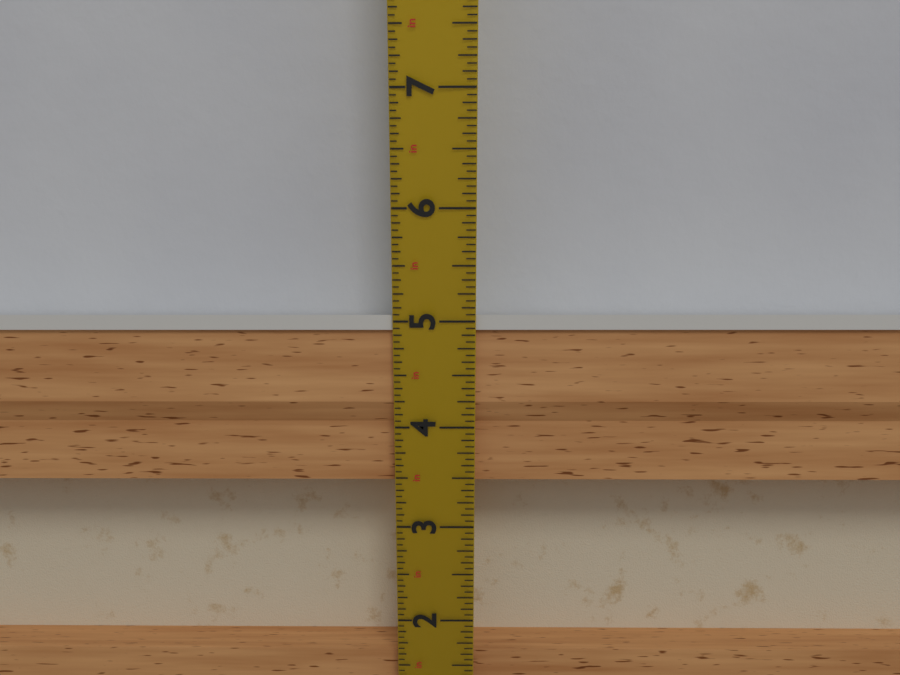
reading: 5.0625 in
